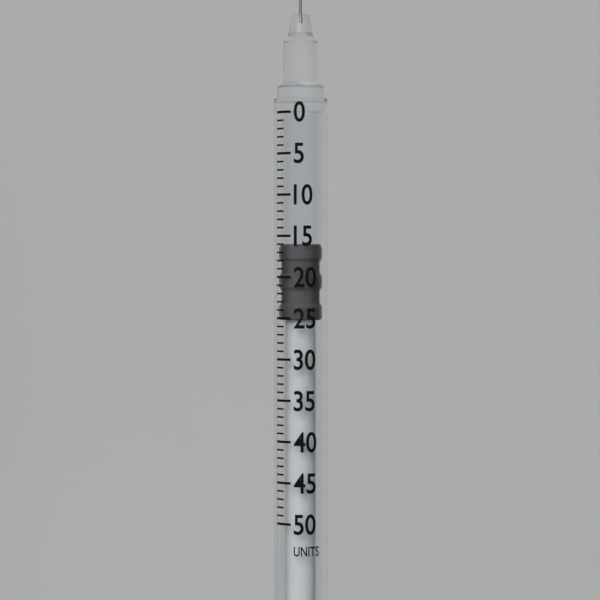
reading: 16 units
